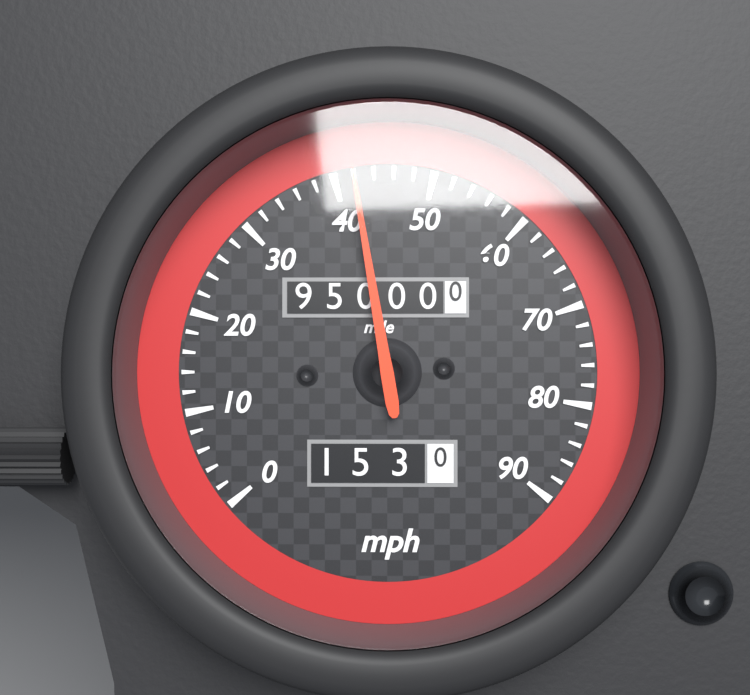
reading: 42 mph
